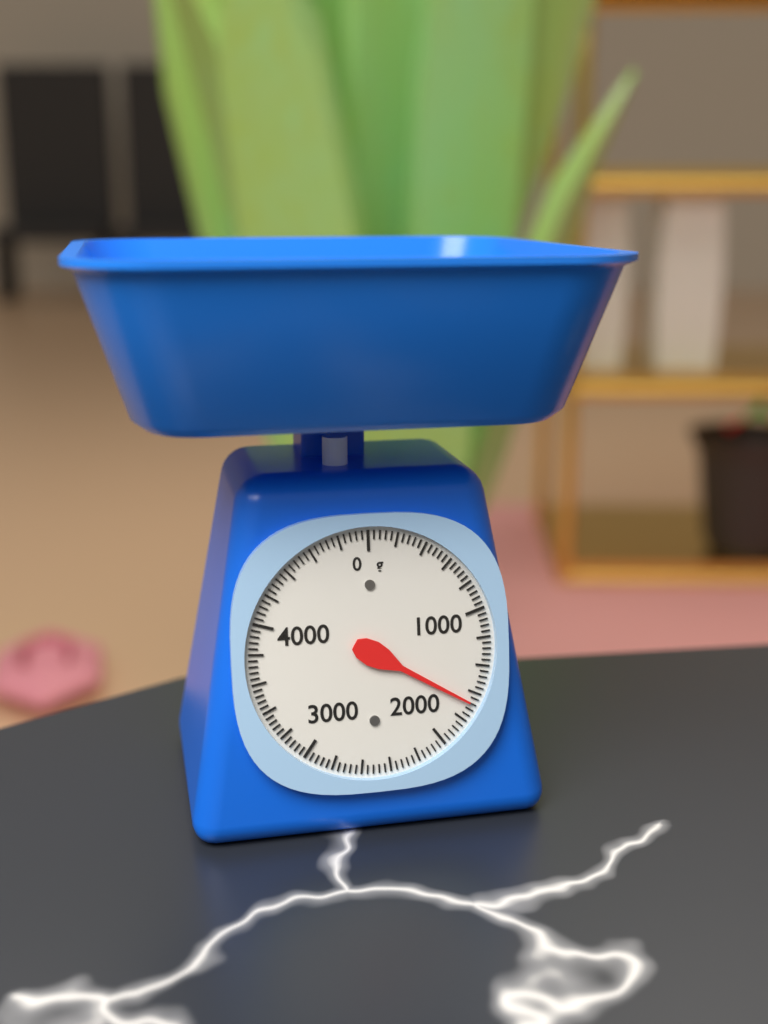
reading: 1680 g
